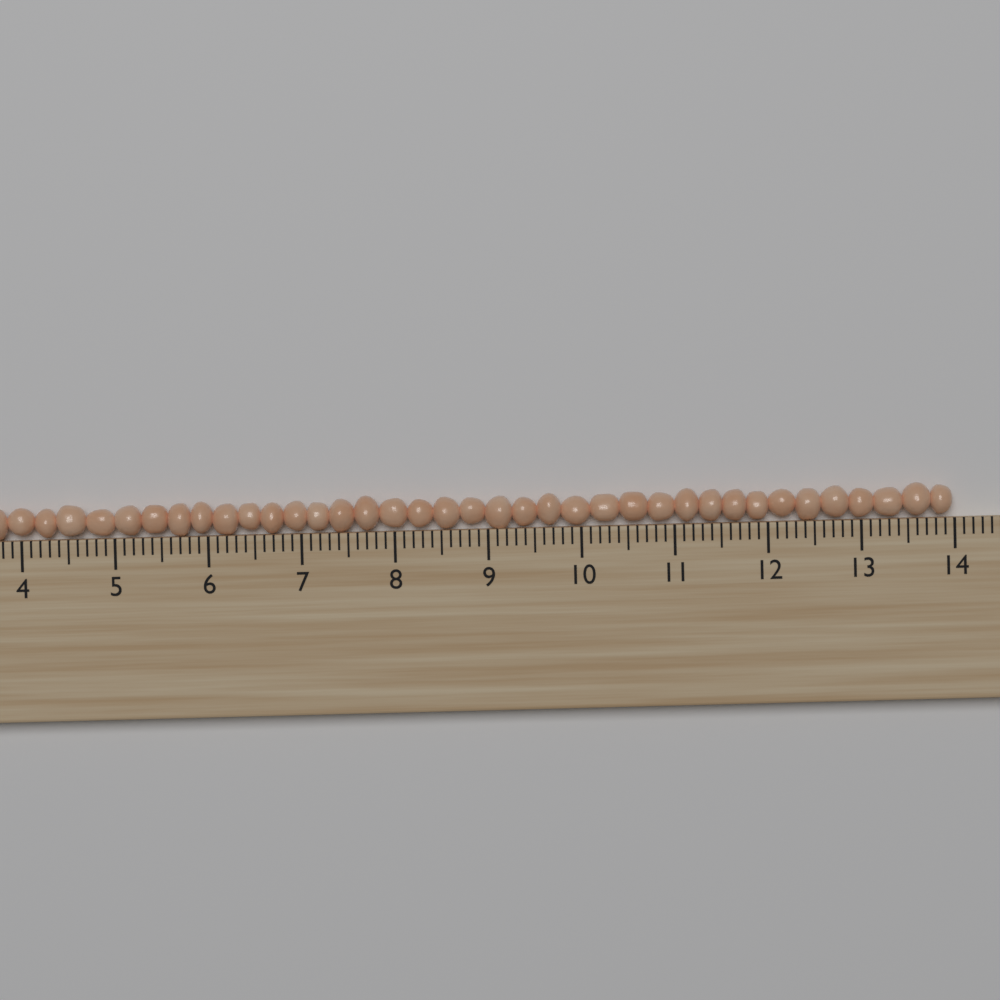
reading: 14.0 (no unit)
